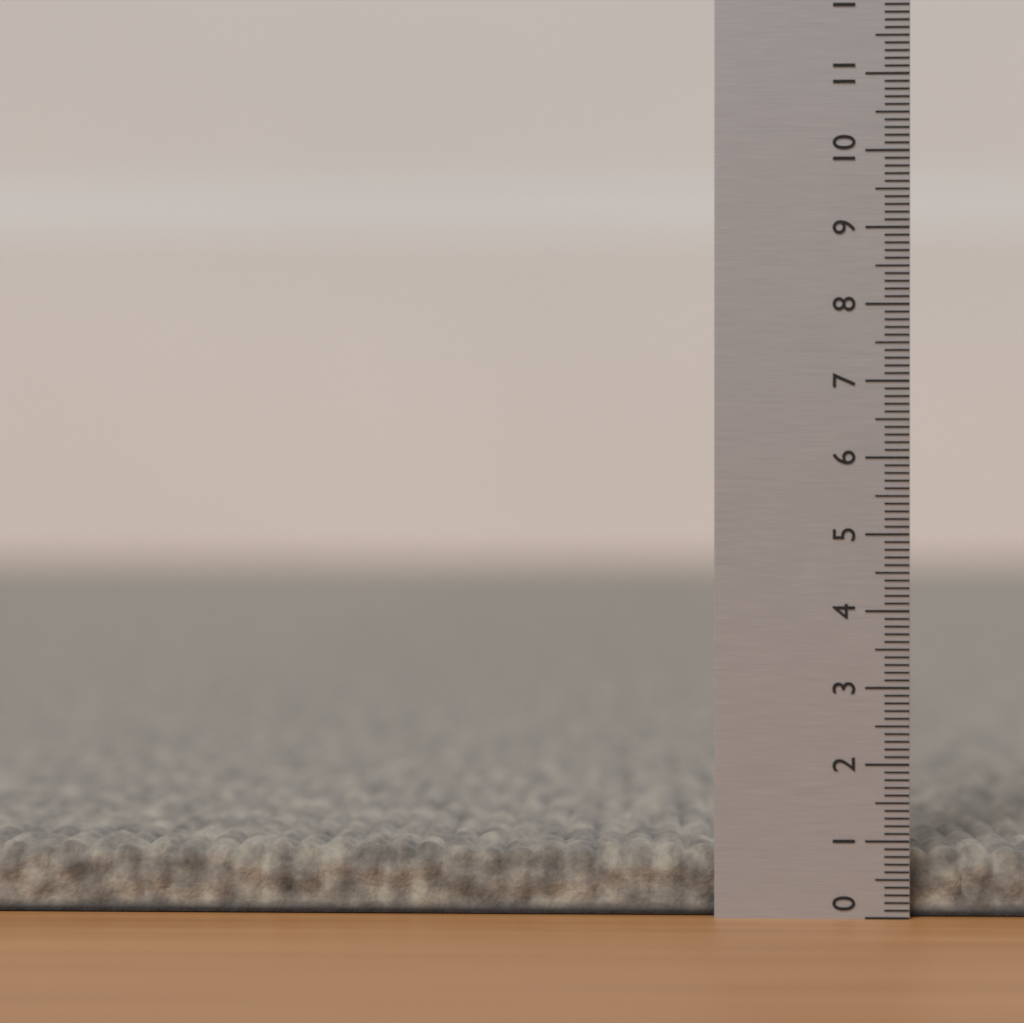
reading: 0.9 (no unit)
